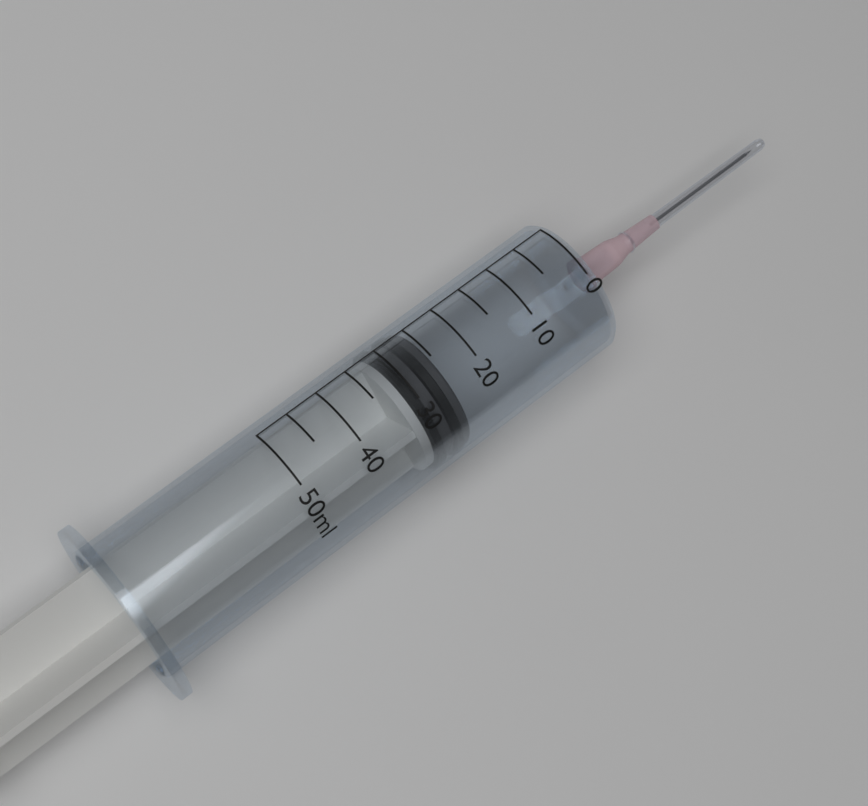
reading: 25 ml
